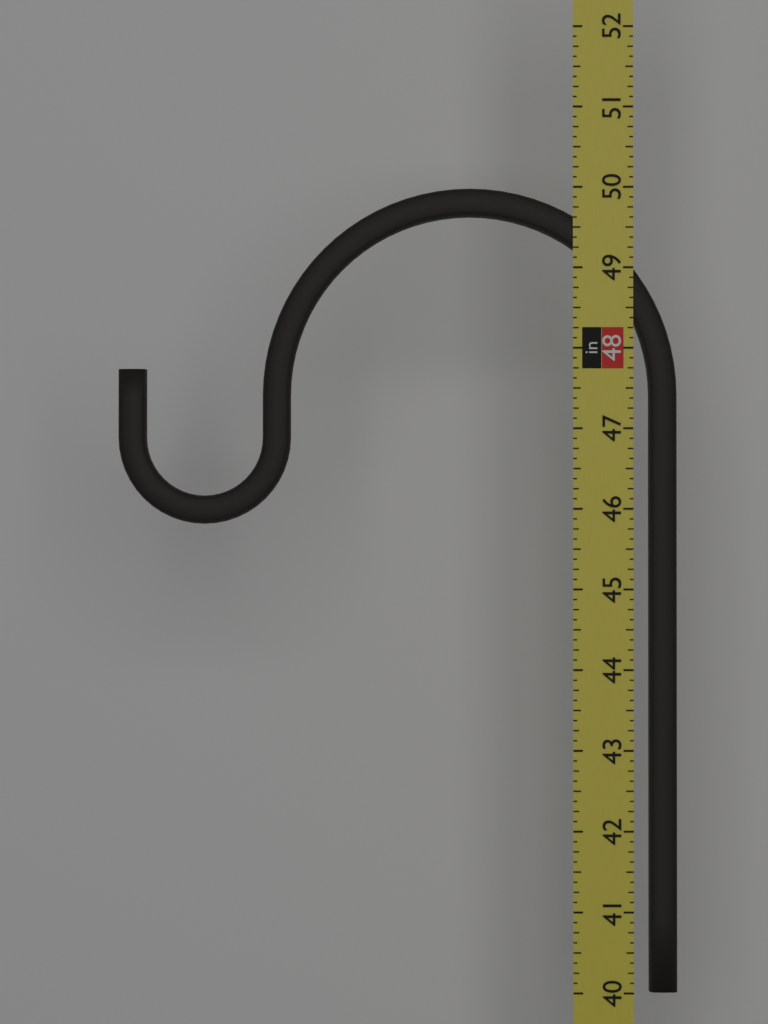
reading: 50.000 in
